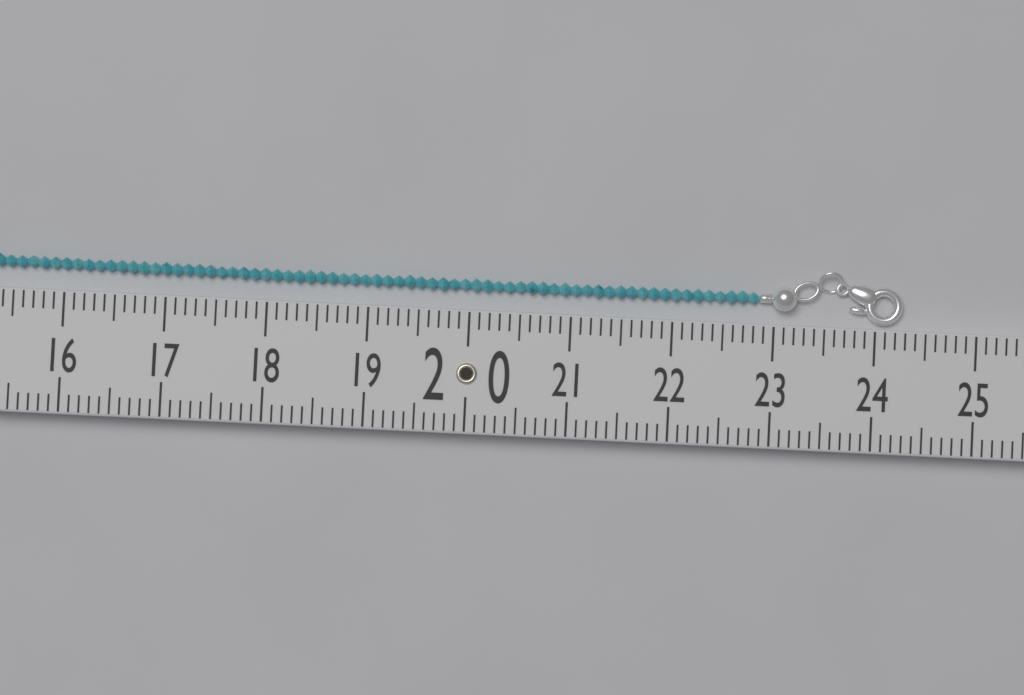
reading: 24.3 (no unit)
